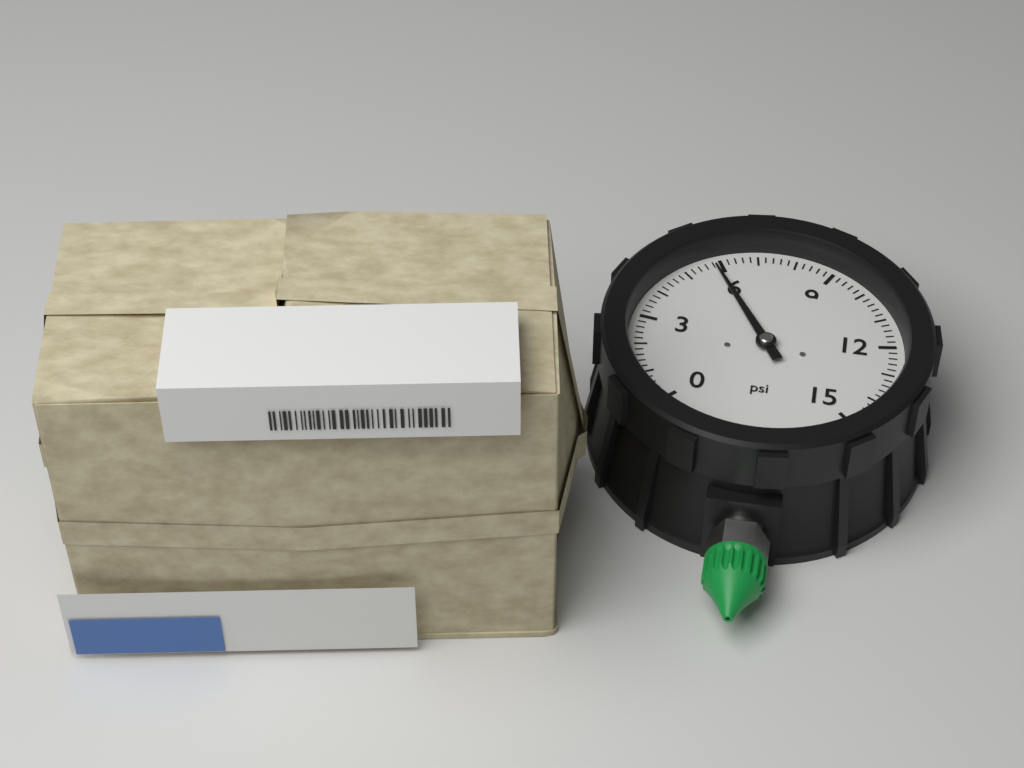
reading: 5.8 psi
